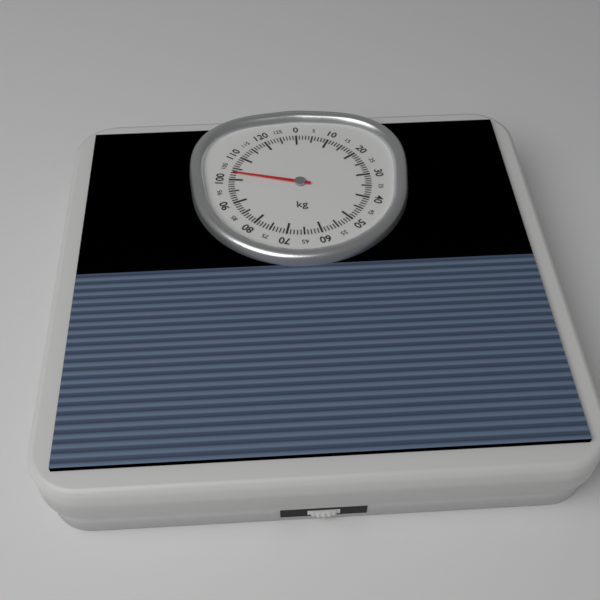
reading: 103 kg
